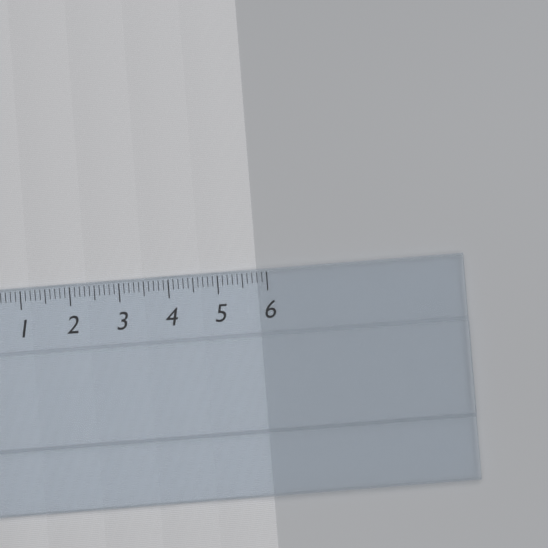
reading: 5.8 (no unit)
